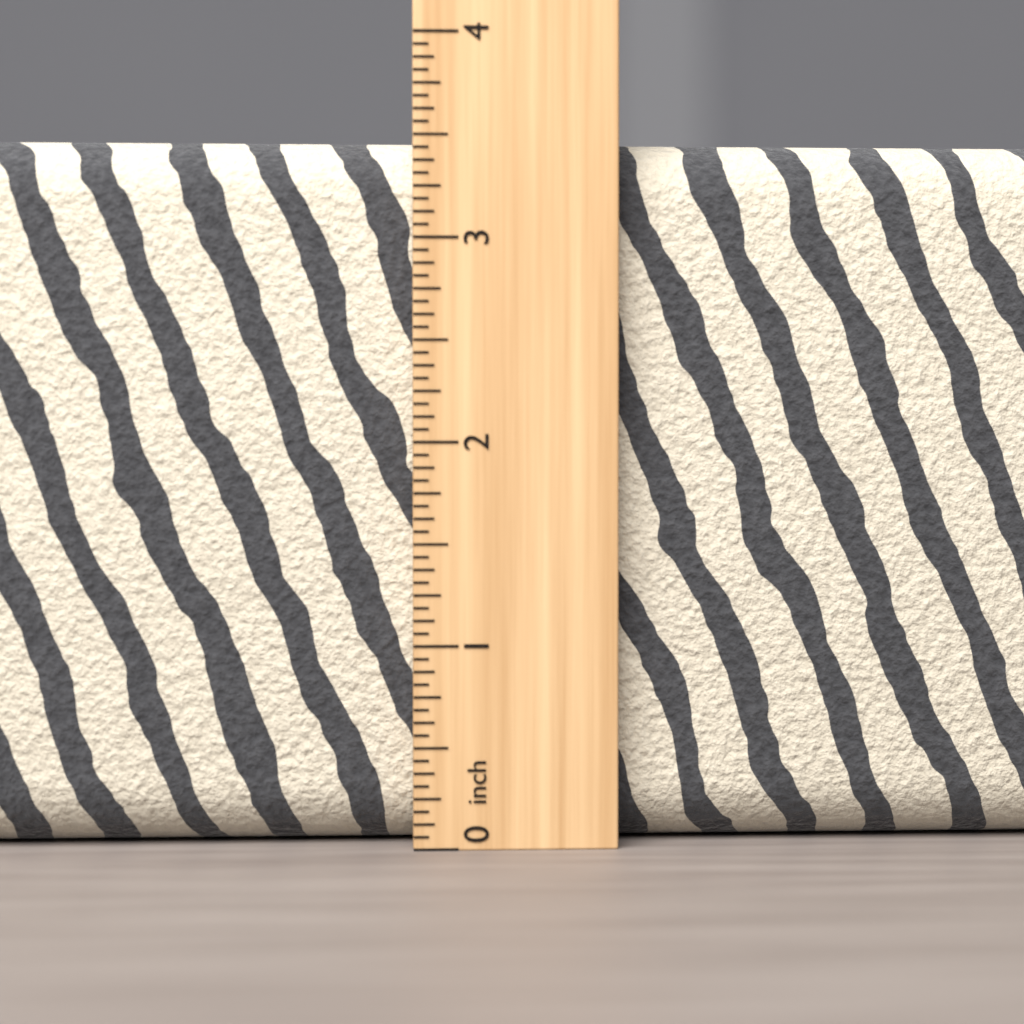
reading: 3.5000 inch
